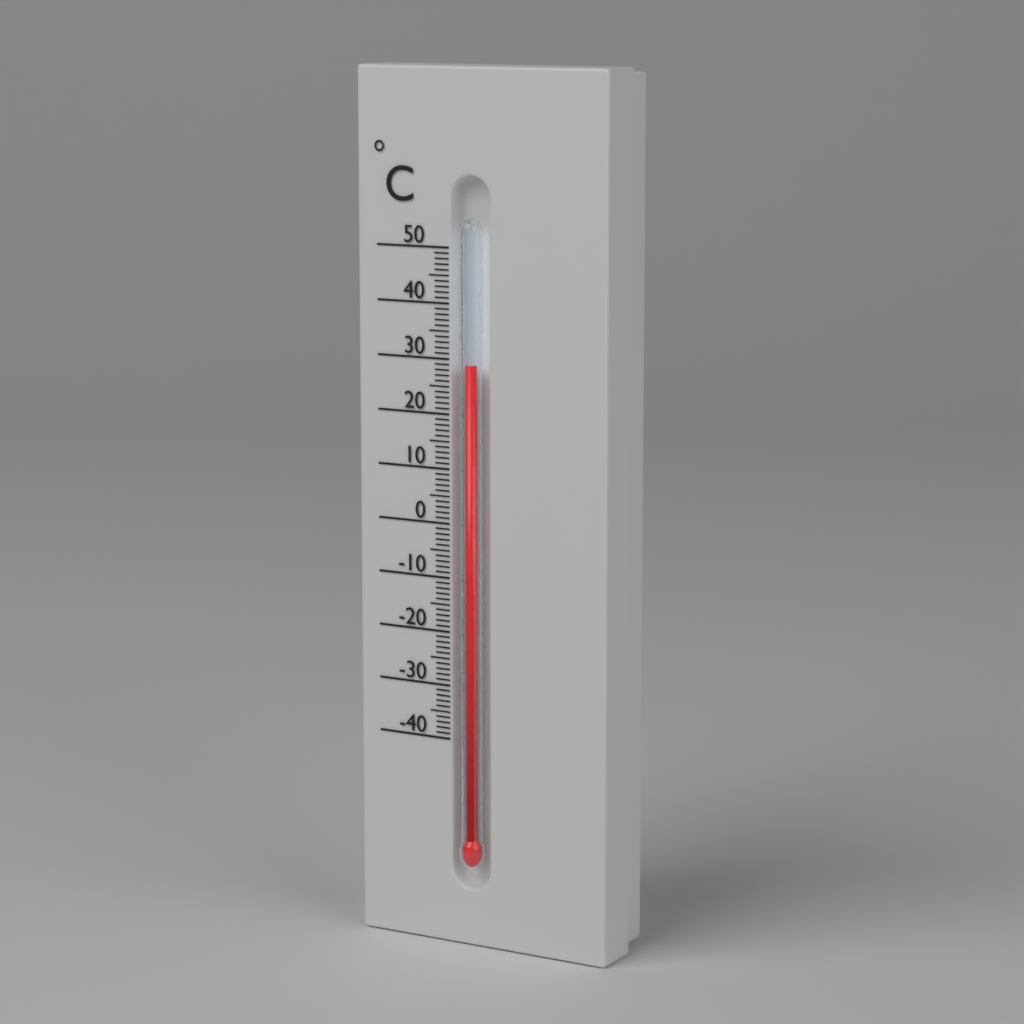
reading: 29 °C
